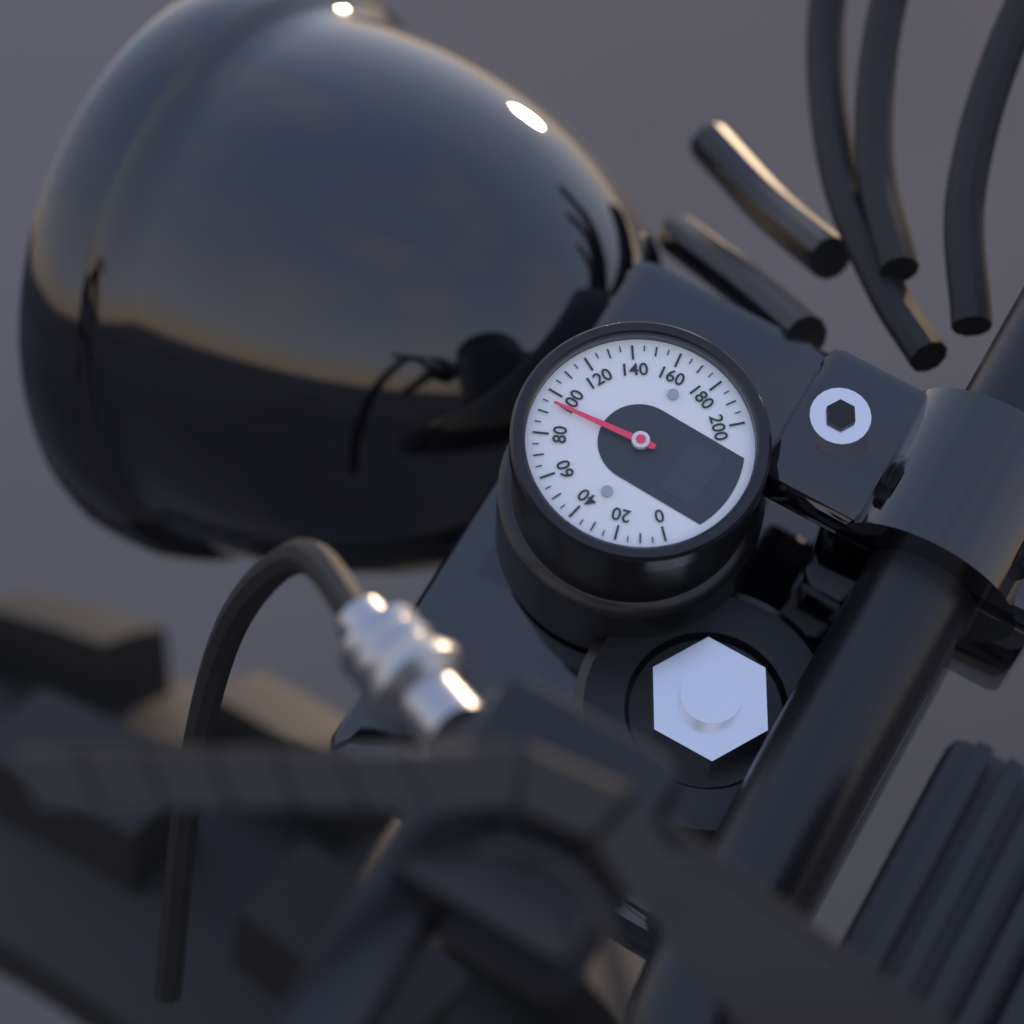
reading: 95 (no unit)
